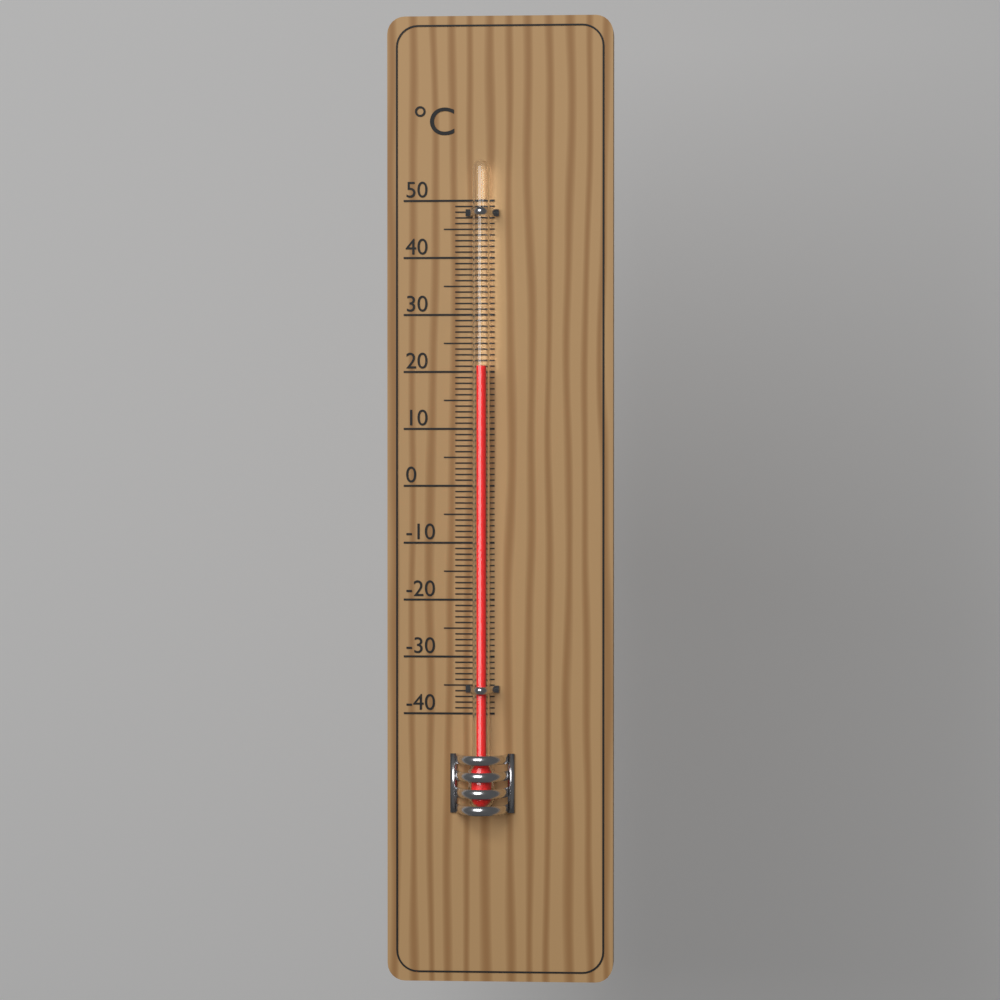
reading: 21 °C
